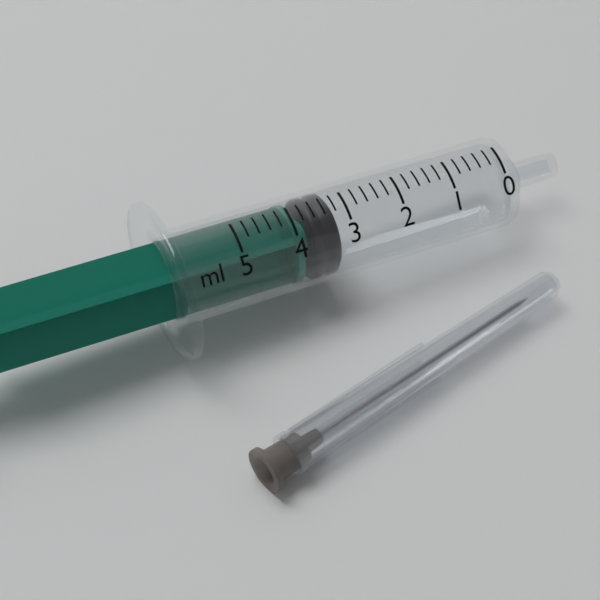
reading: 3.2 ml
